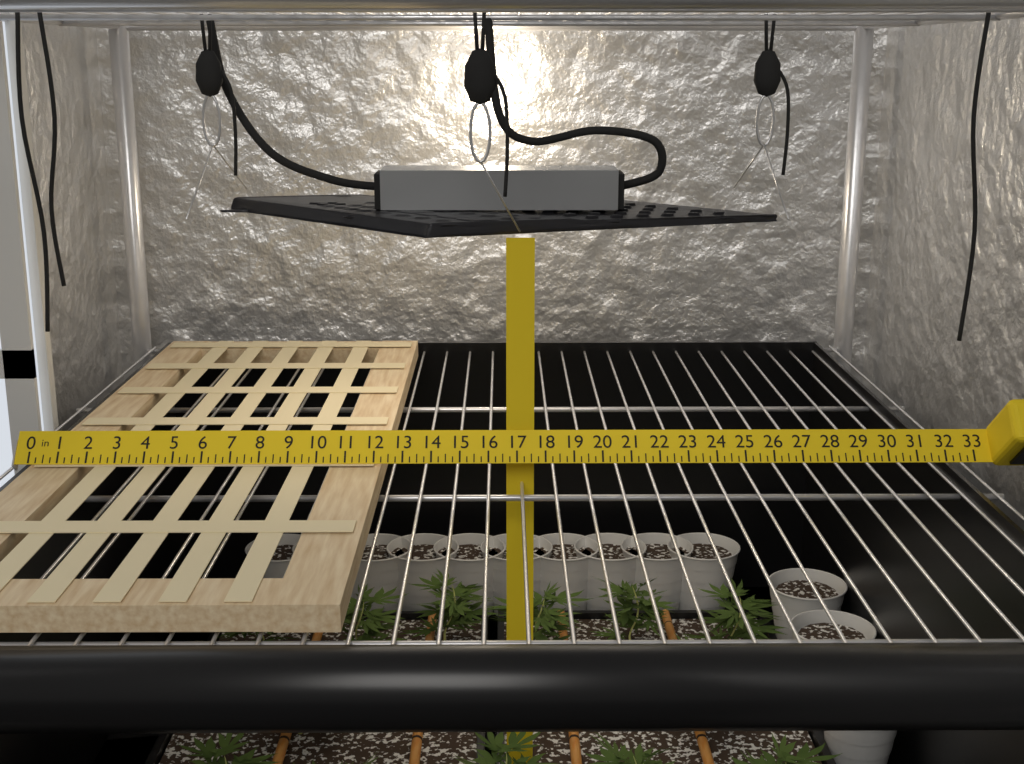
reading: 12.25 in
